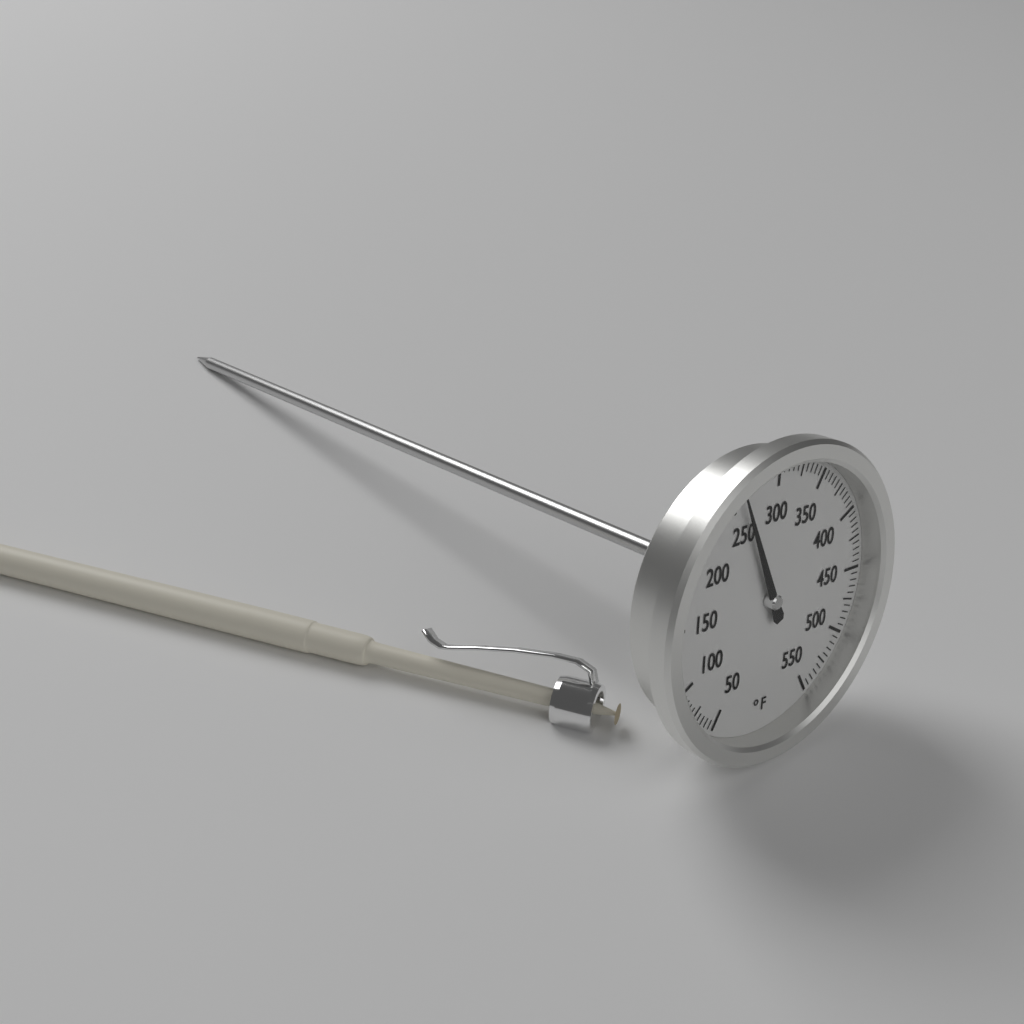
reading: 260 °F
